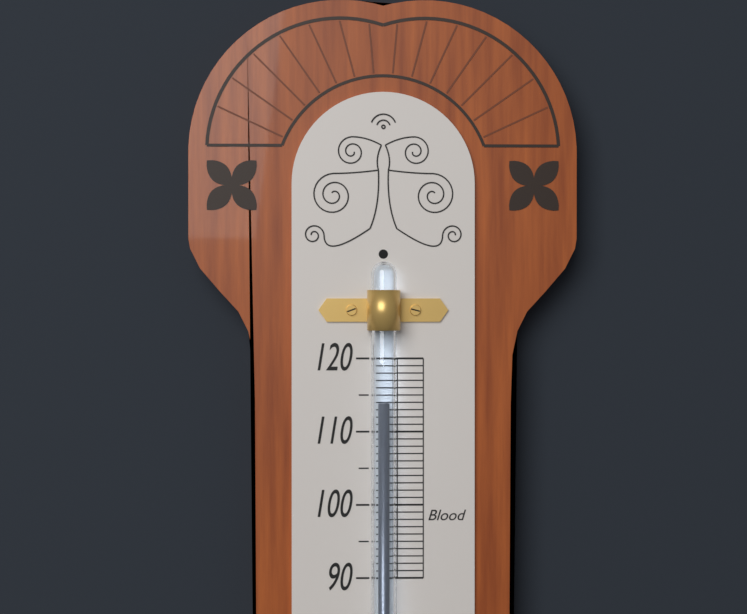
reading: 114 (no unit)
